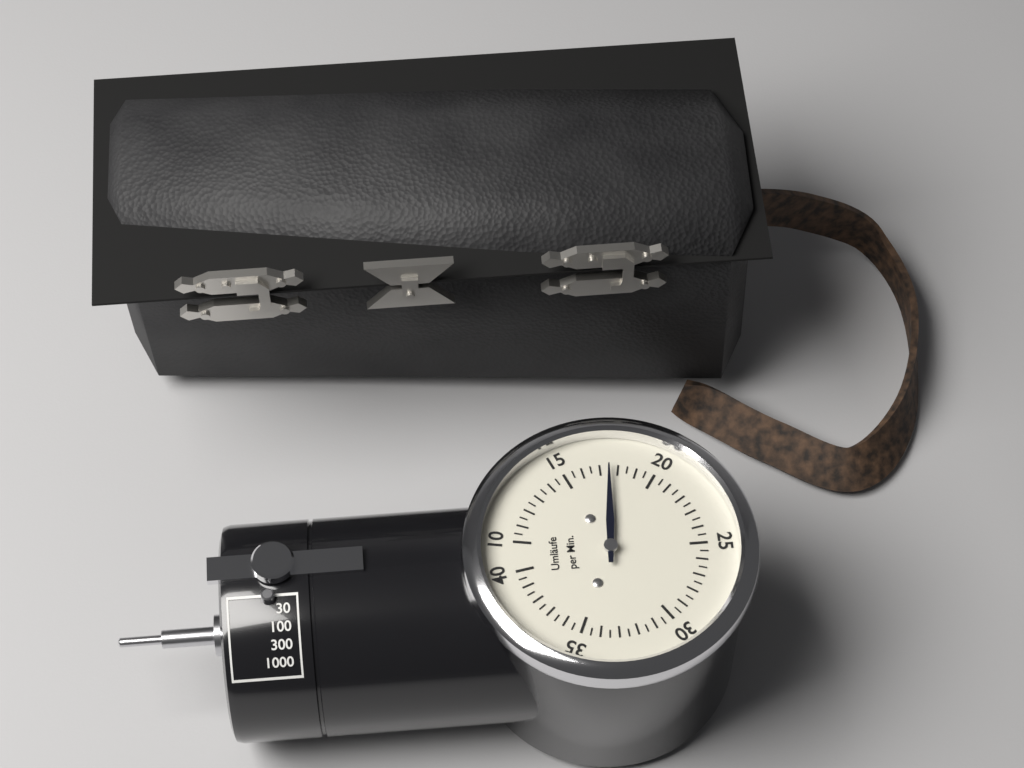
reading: 17.5 Umläufe per Min.
